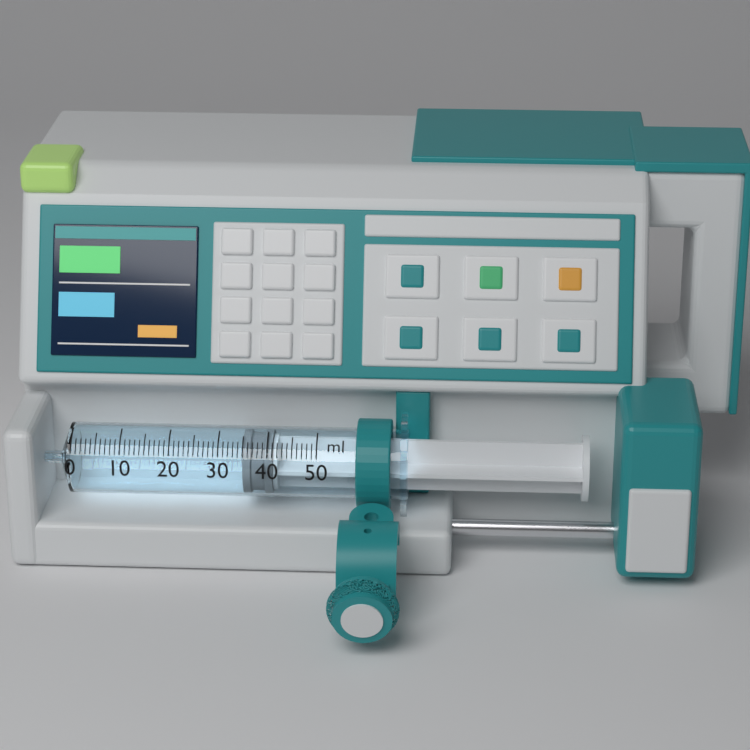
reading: 35 ml
